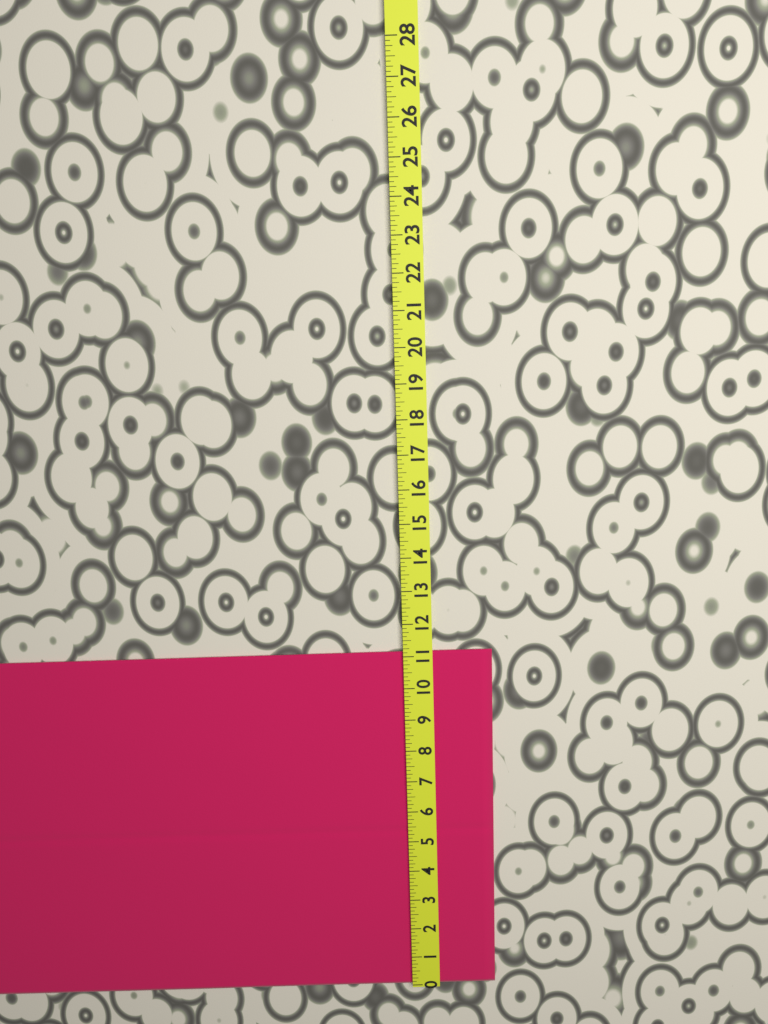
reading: 11.125 (no unit)
